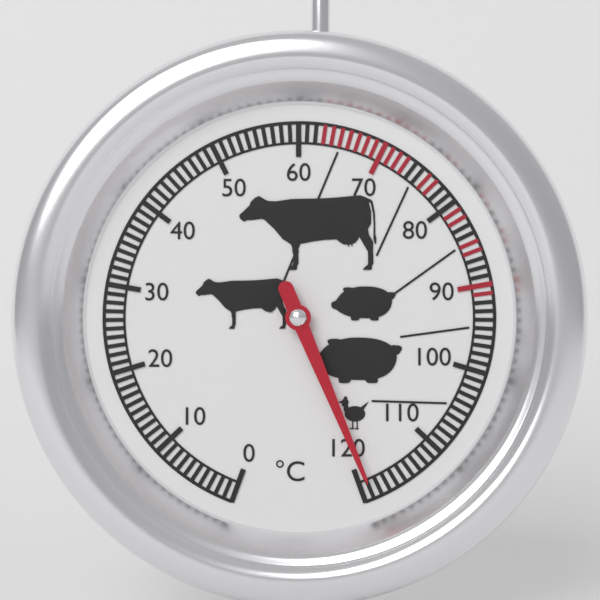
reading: 119 °C
